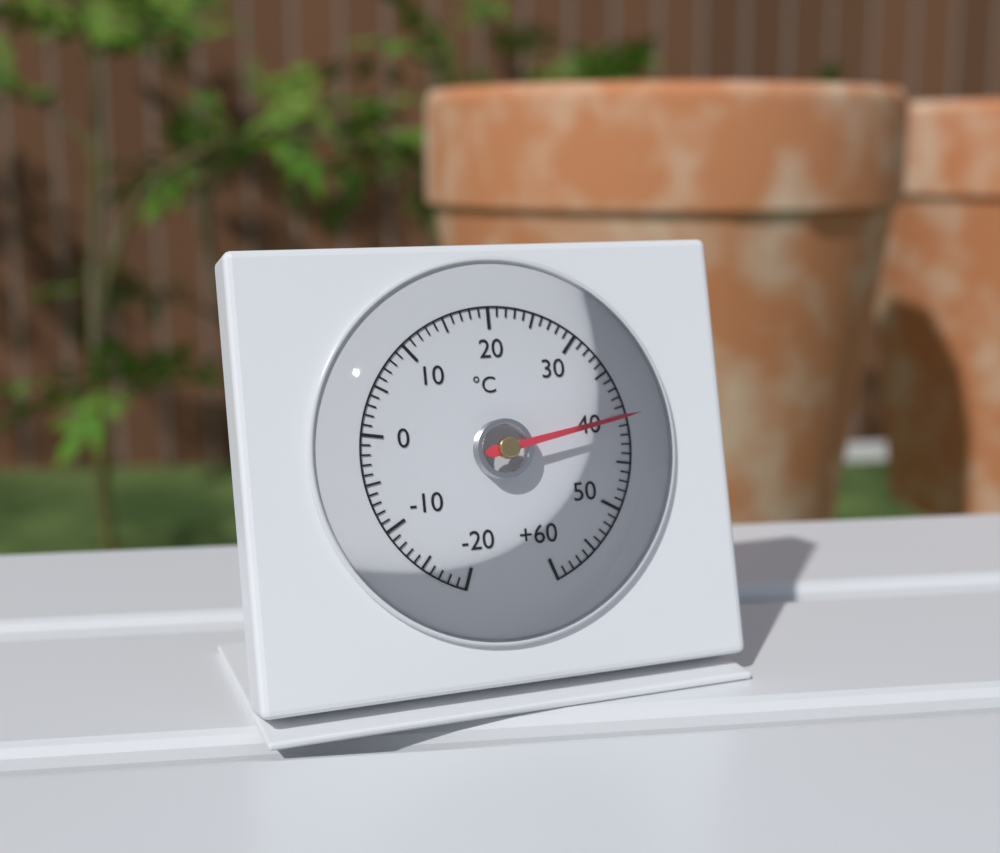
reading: 40 °C
